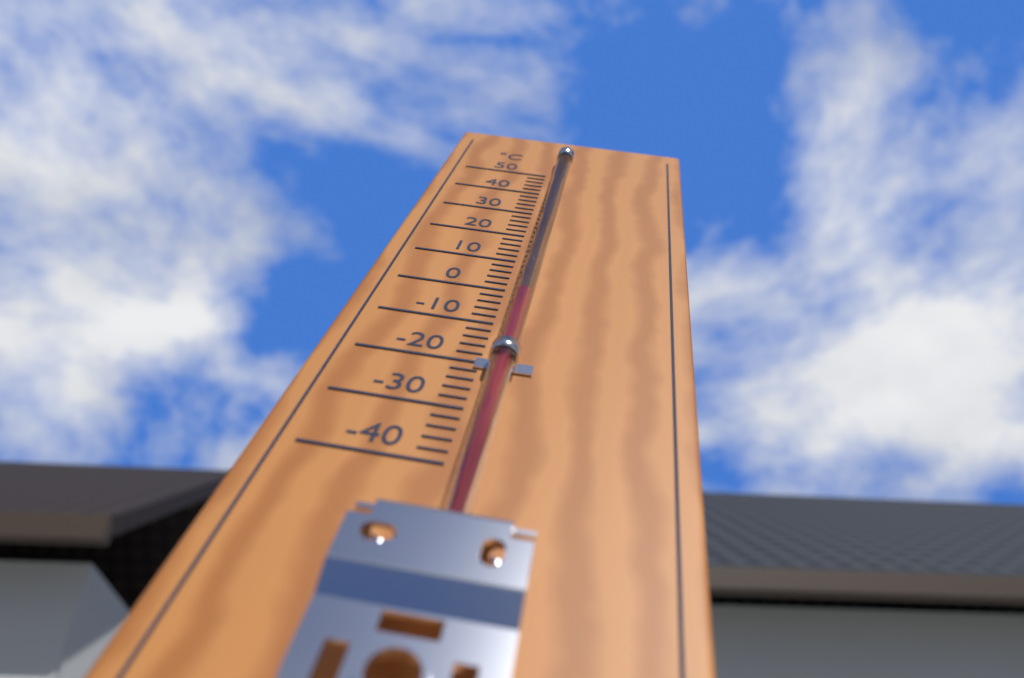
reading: -4 °C
